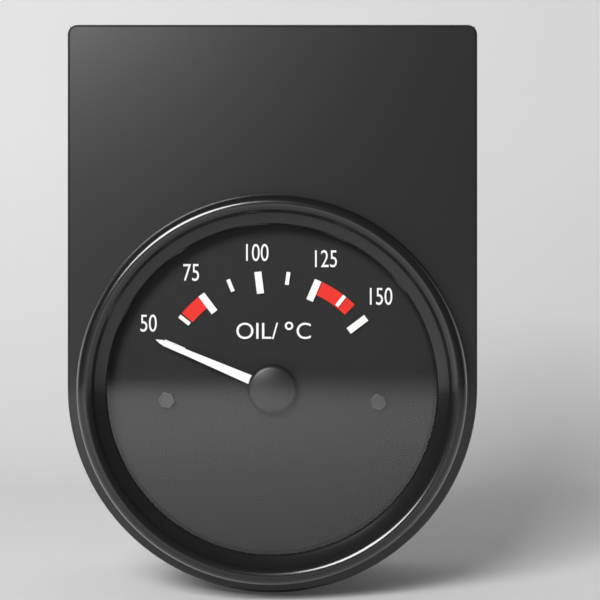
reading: 50.0 °C
